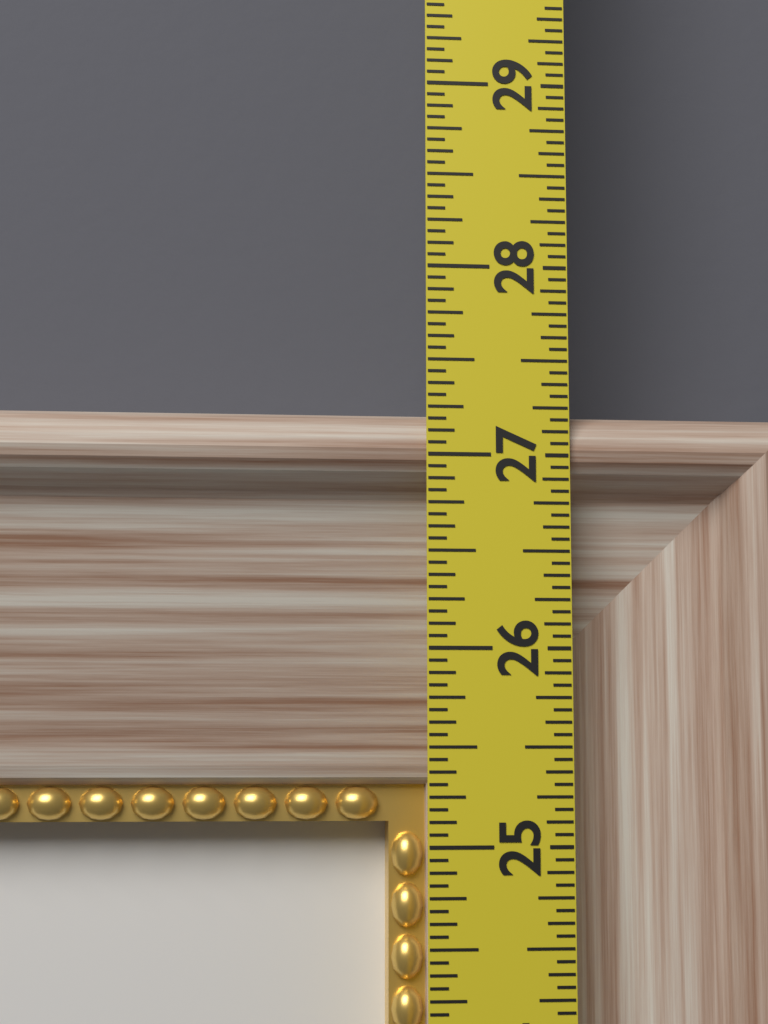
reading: 27.2500 in
